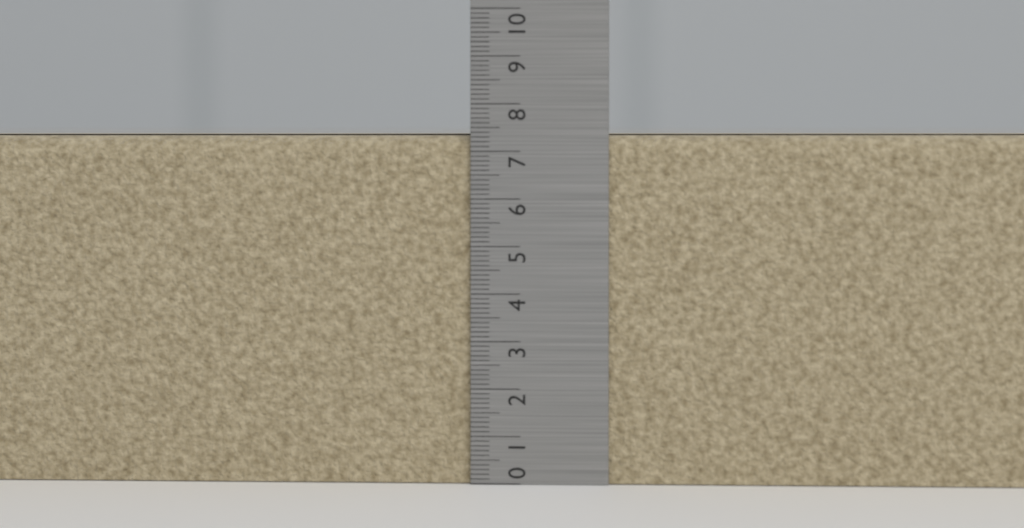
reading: 7.4 (no unit)
